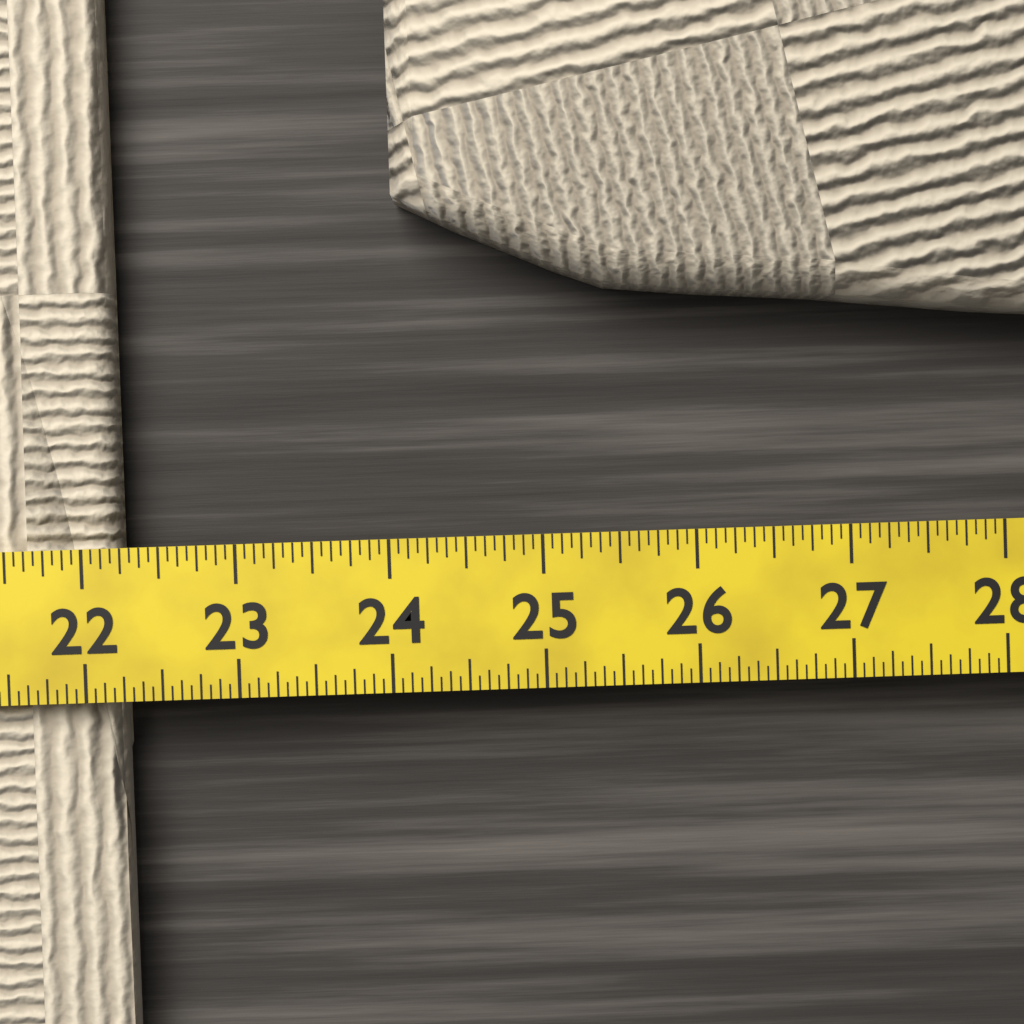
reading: 22.1875 (no unit)
